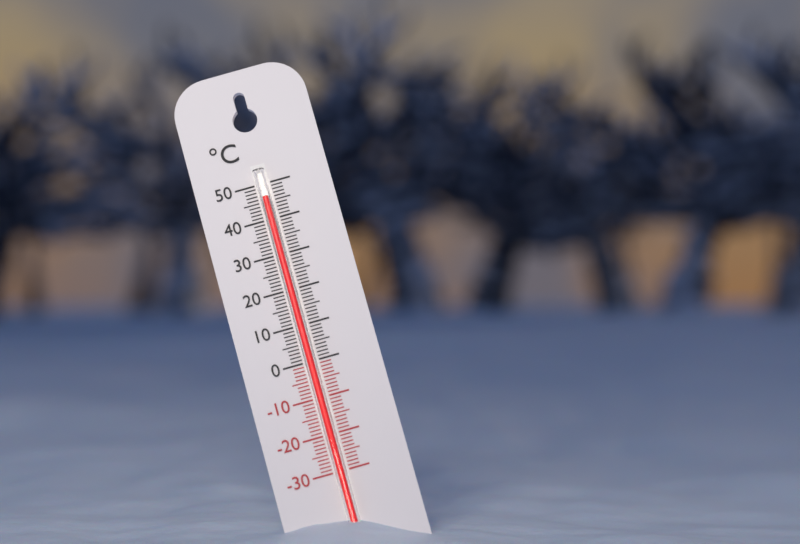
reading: 46 °C
